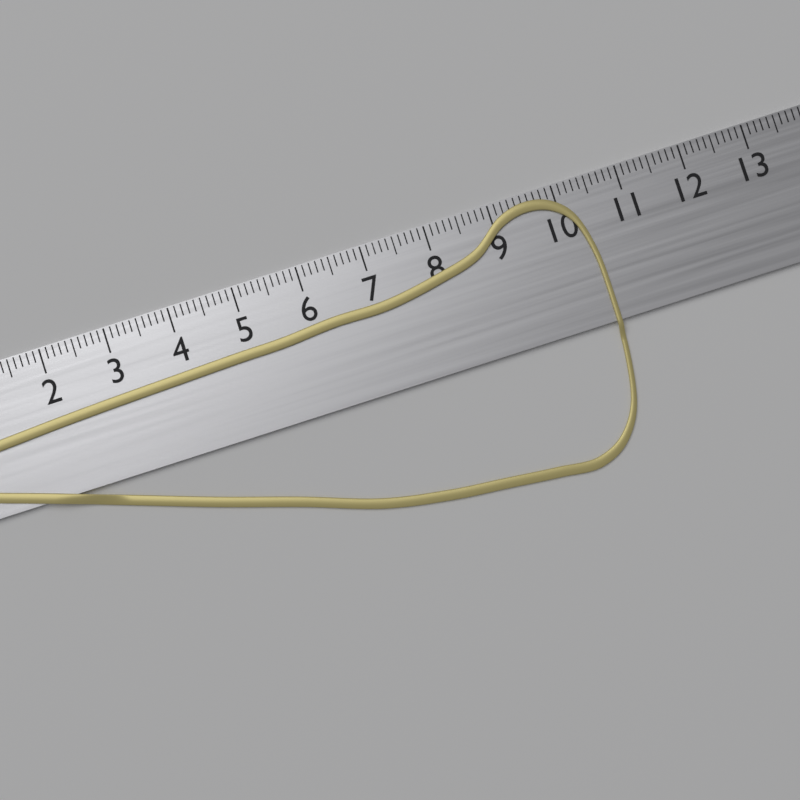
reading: 10.4 cm
